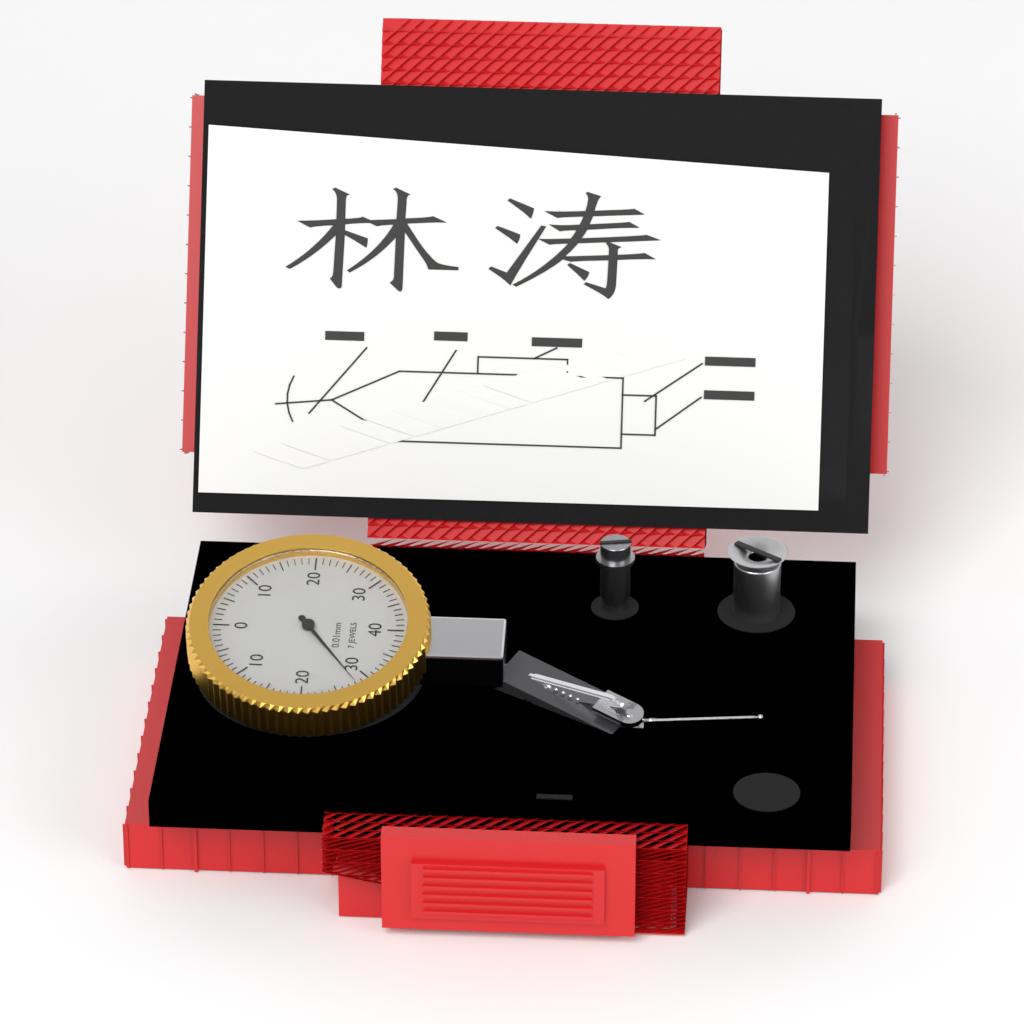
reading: 28 0.01mm
